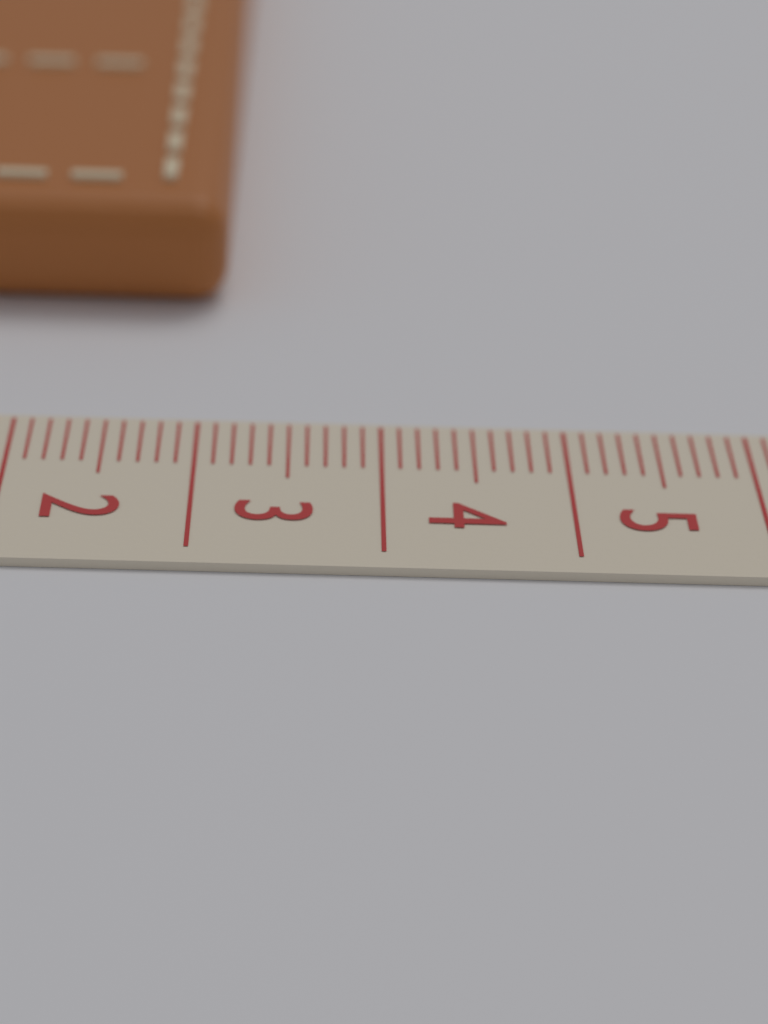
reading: 3.1 cm
